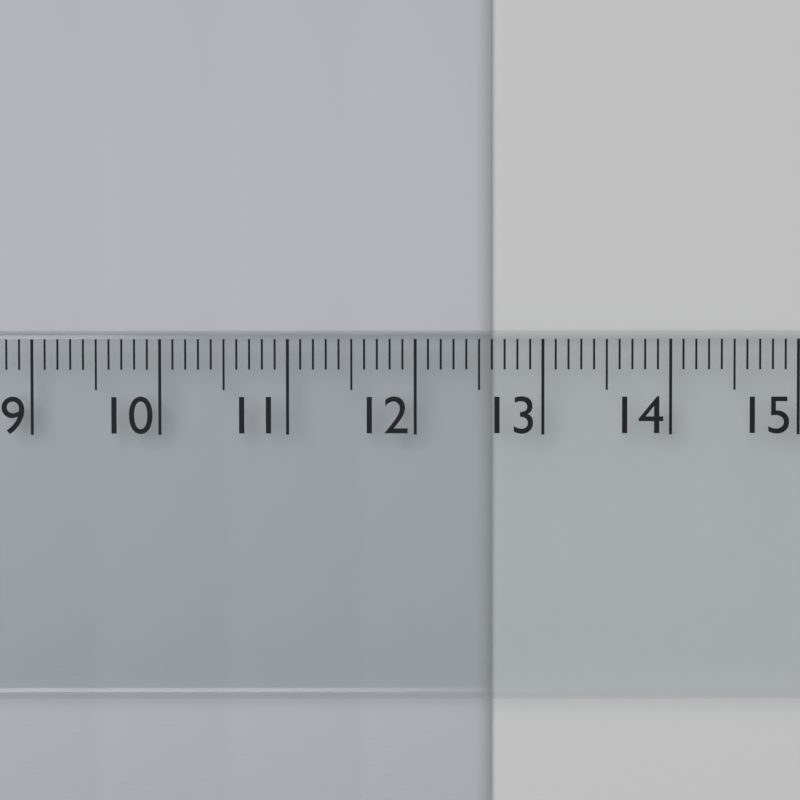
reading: 12.6 cm
